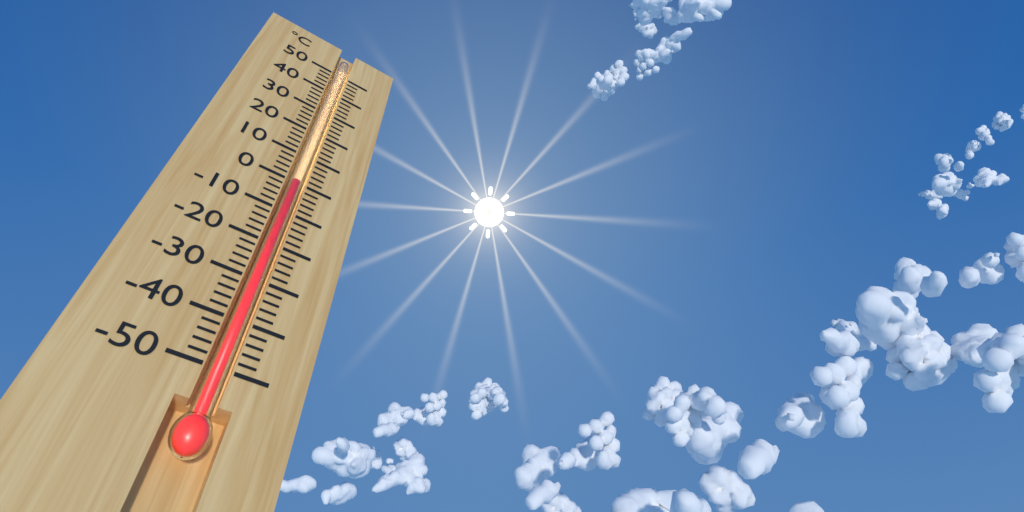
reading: 0 °C
